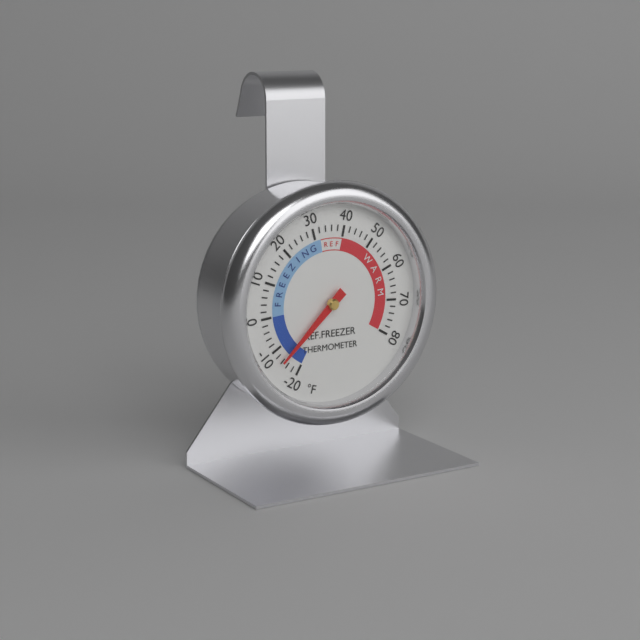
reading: -14 °F
